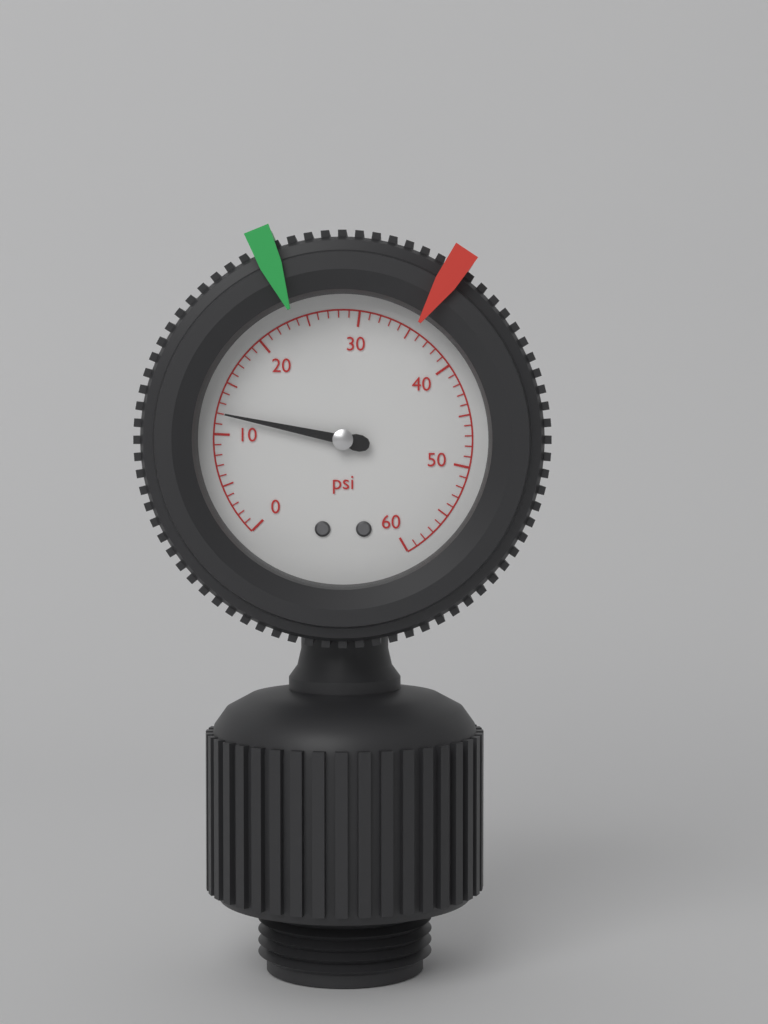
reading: 12 psi
